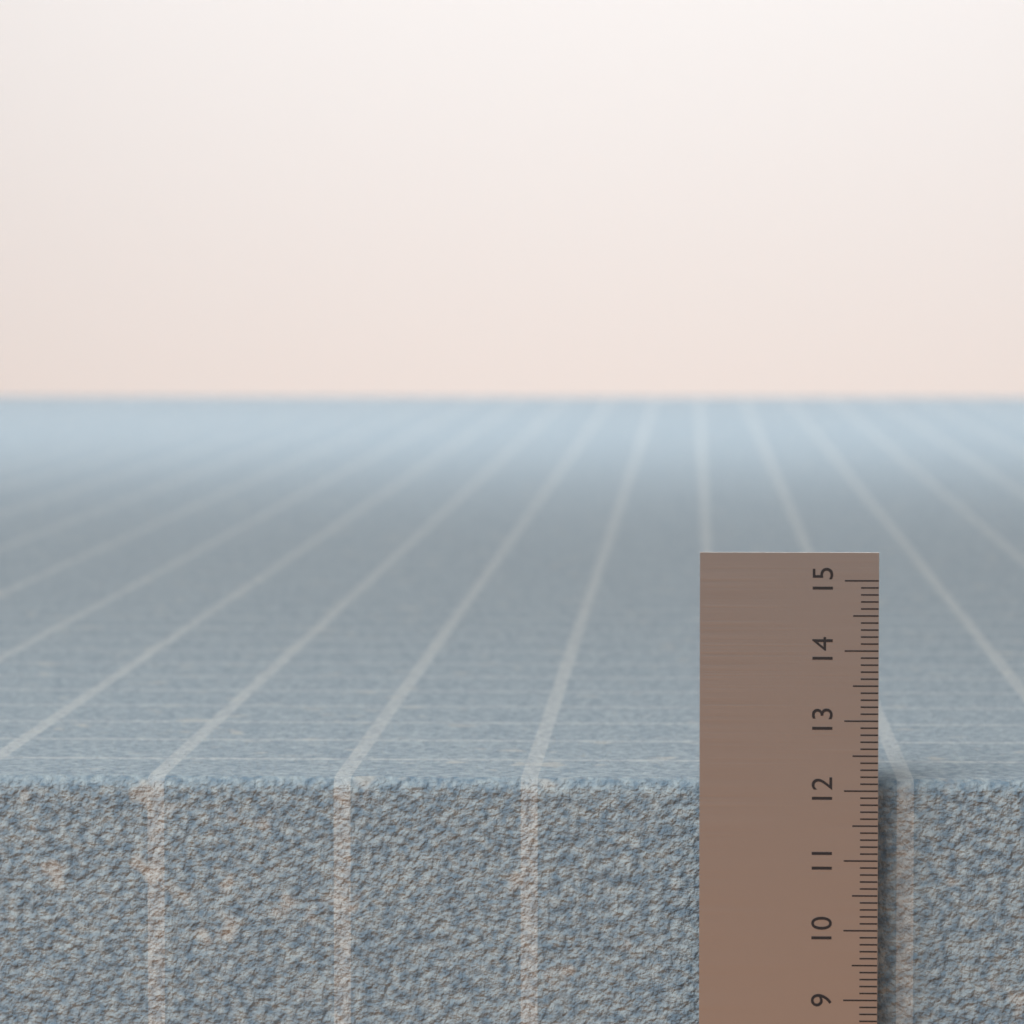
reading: 12.1 (no unit)
